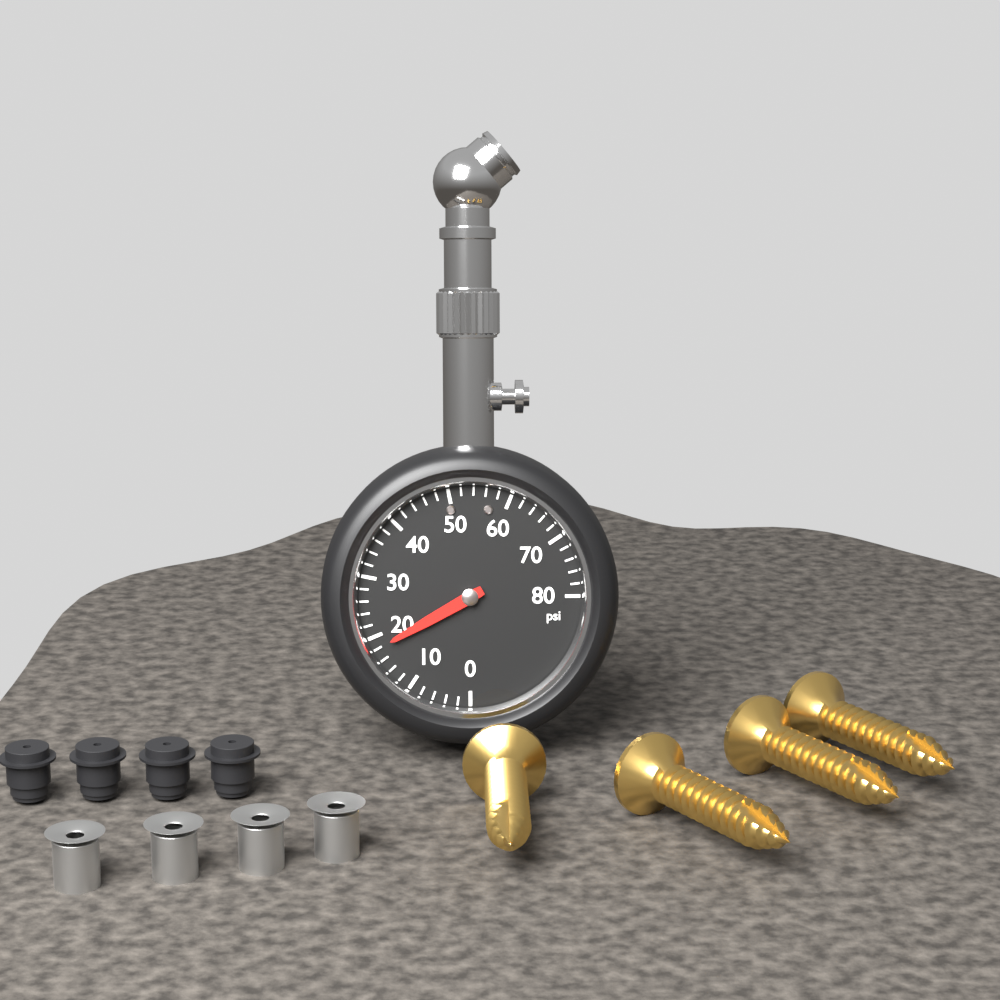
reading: 18 psi
